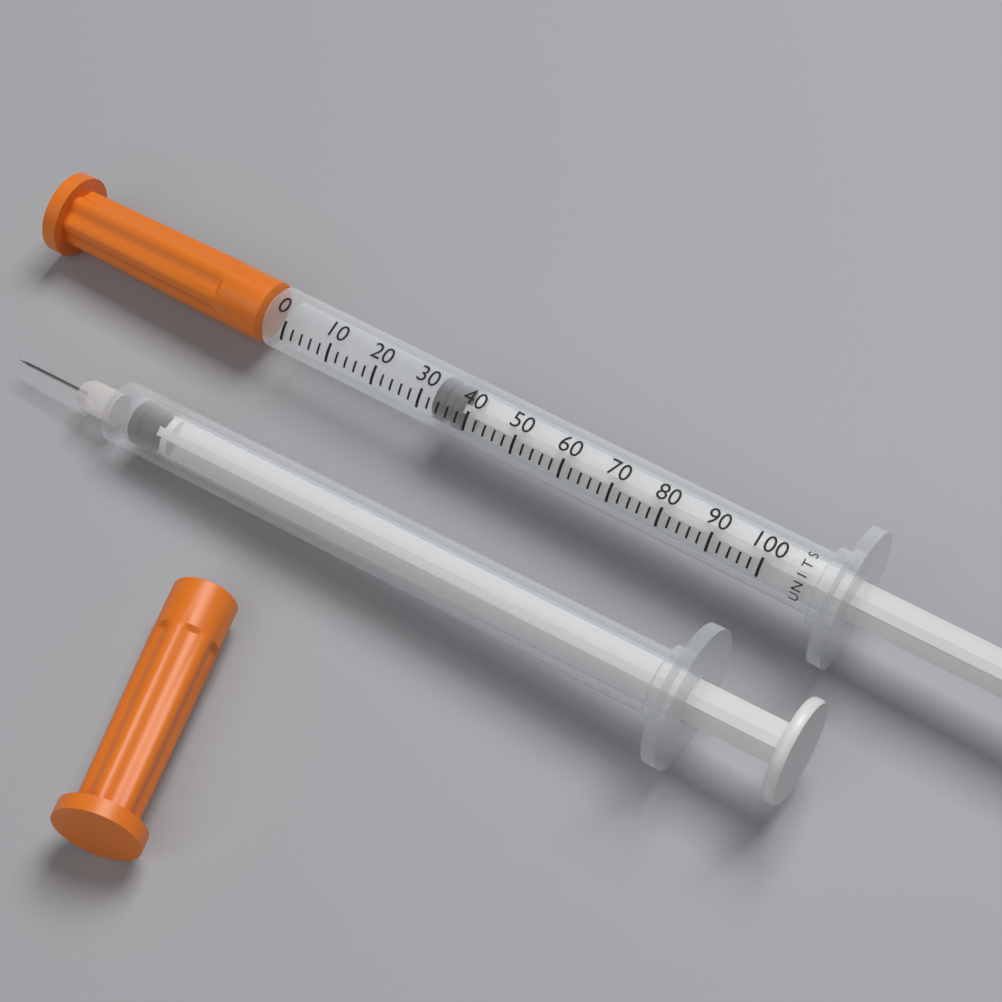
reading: 32 units
